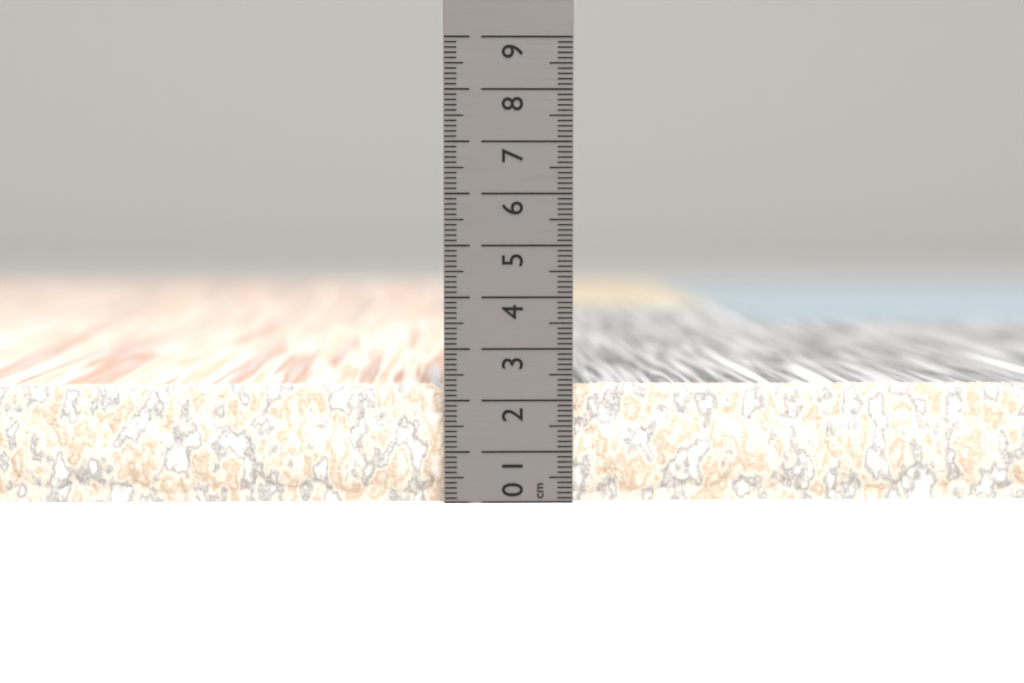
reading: 2.3 cm
